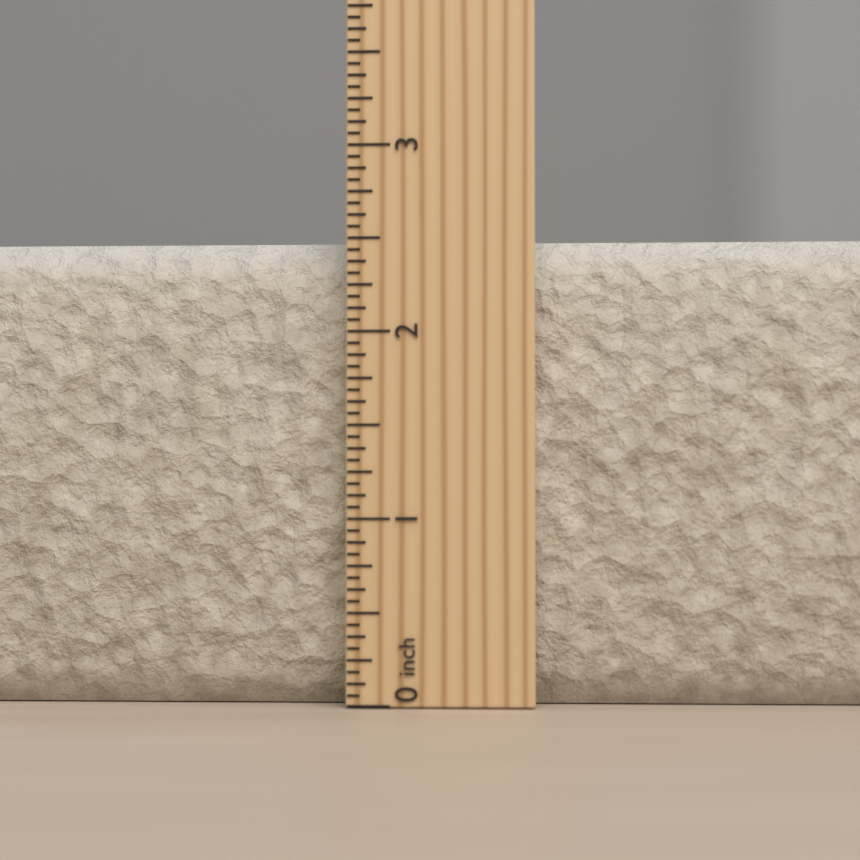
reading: 2.5000 inch
